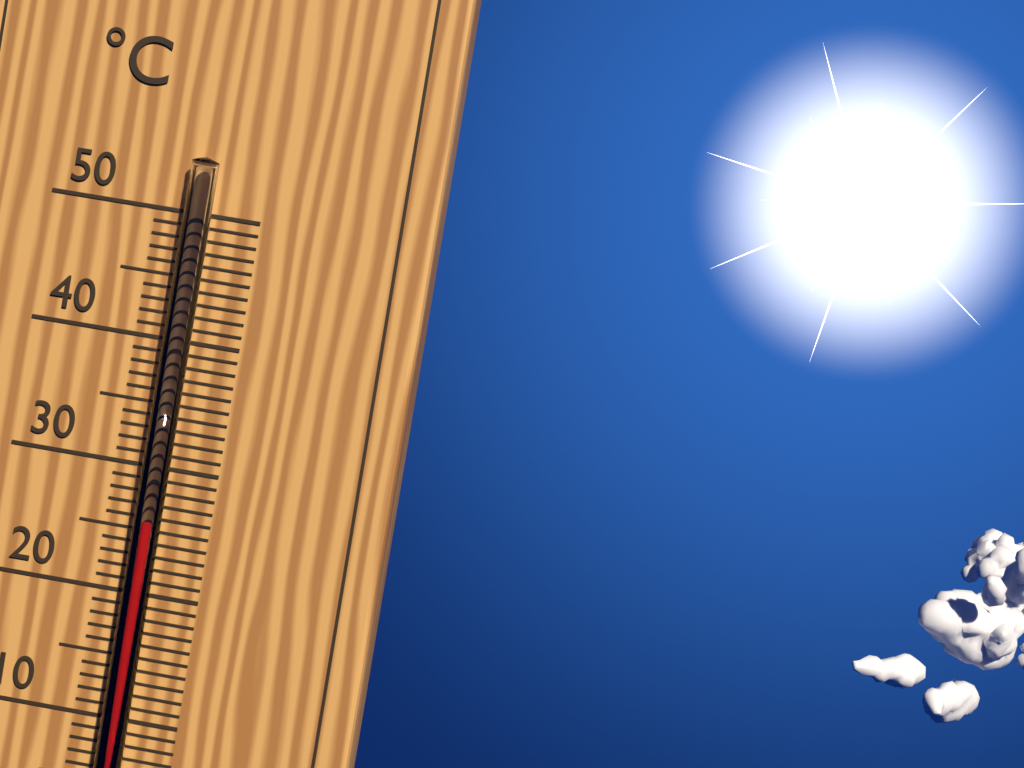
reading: 26 °C
